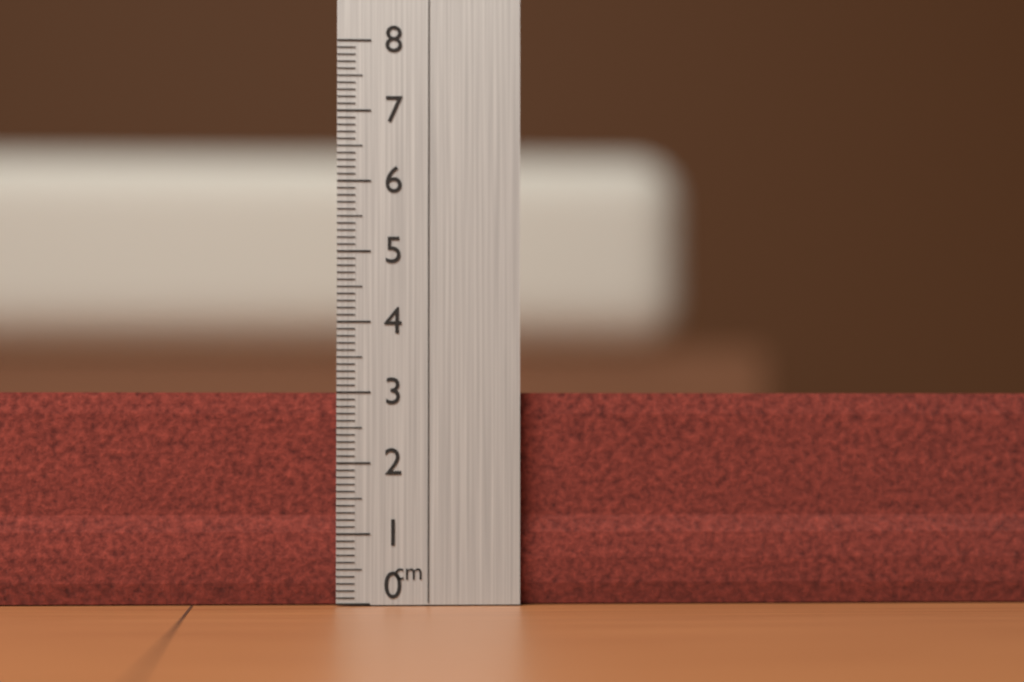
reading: 3.0 cm
